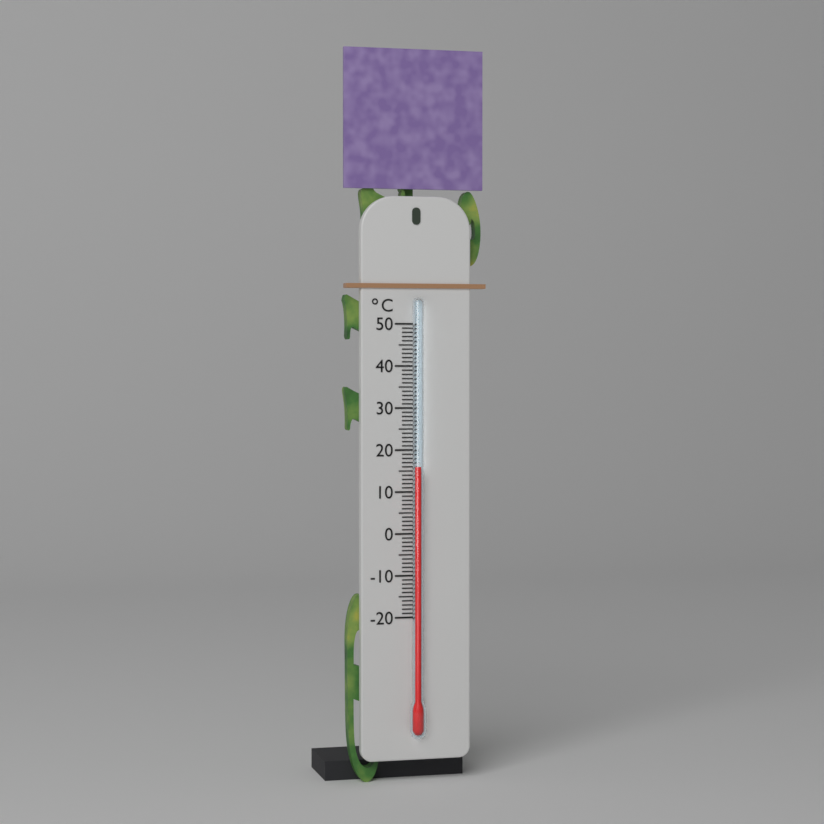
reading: 16 °C
